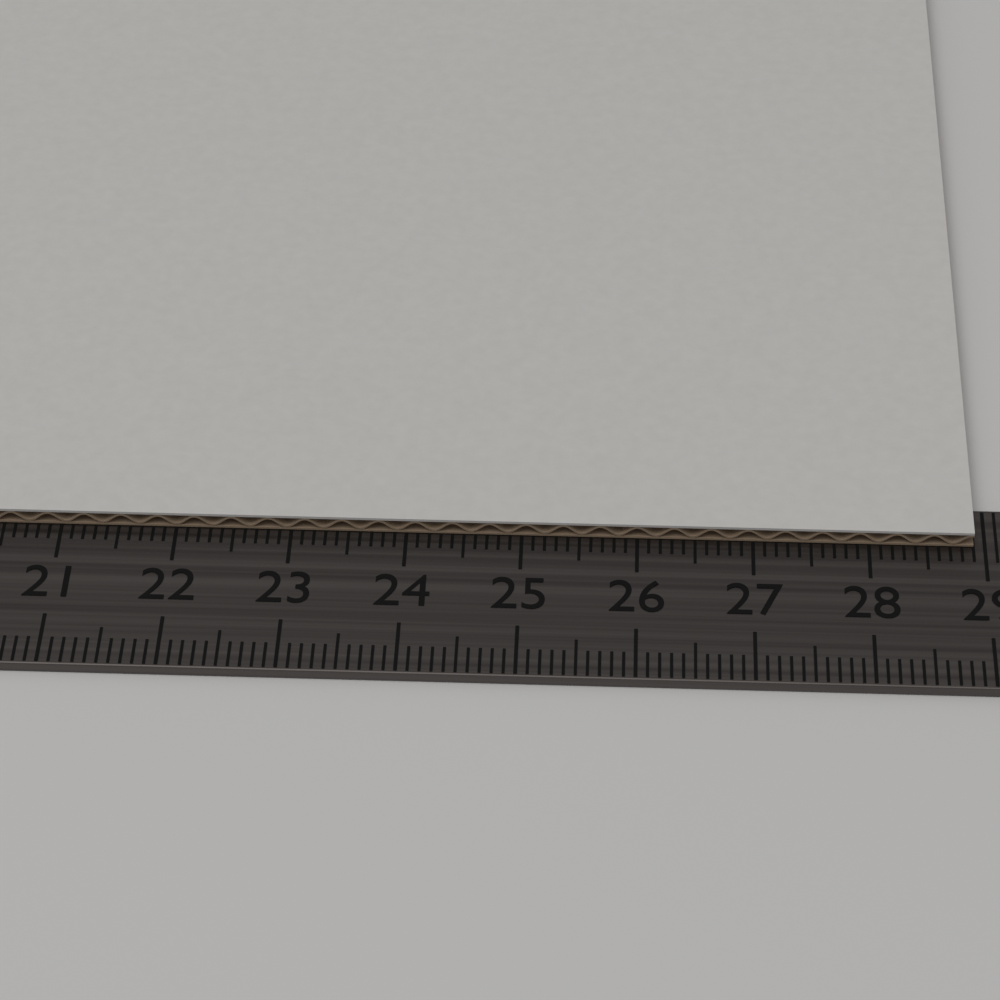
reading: 28.9 cm
